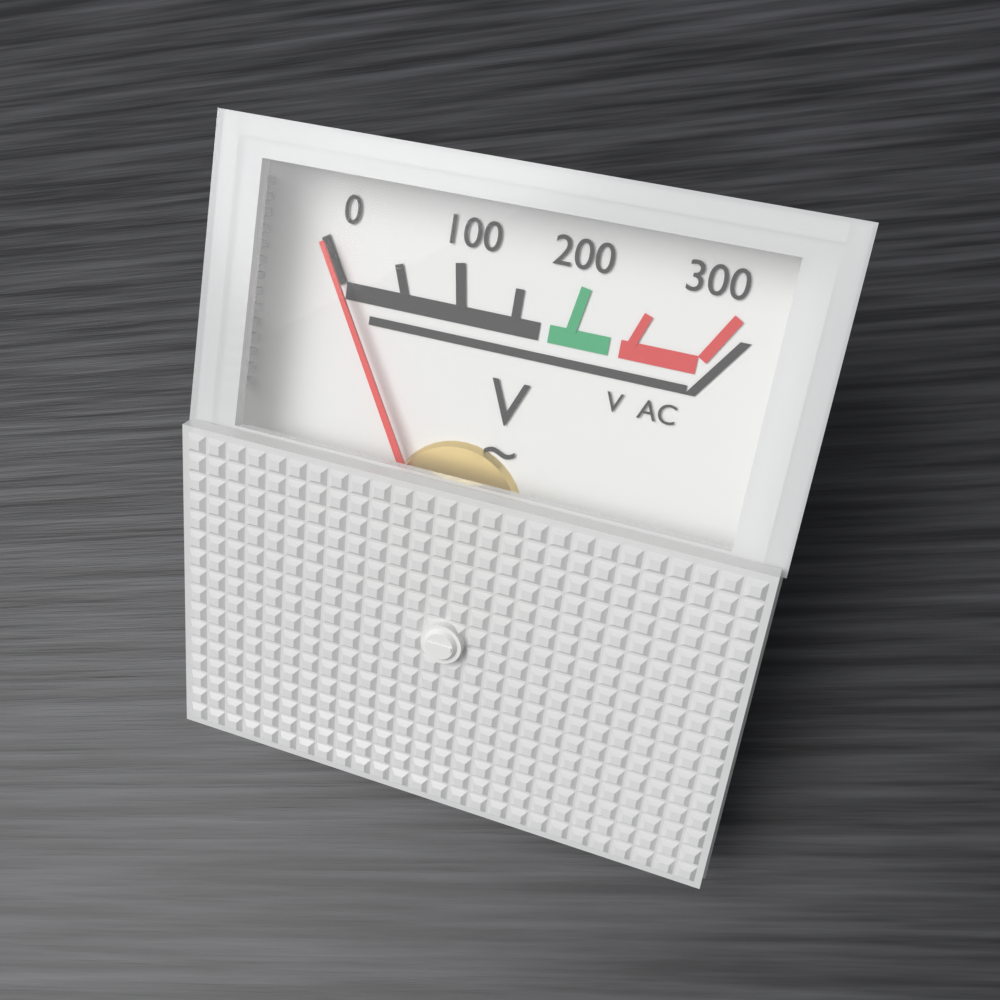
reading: 0 V
